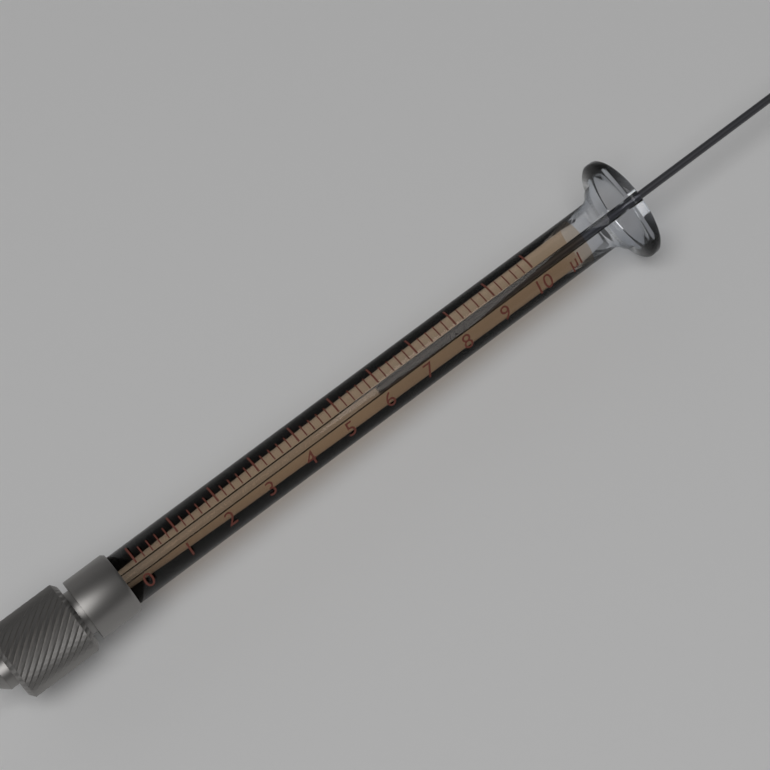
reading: 6.0 µl
